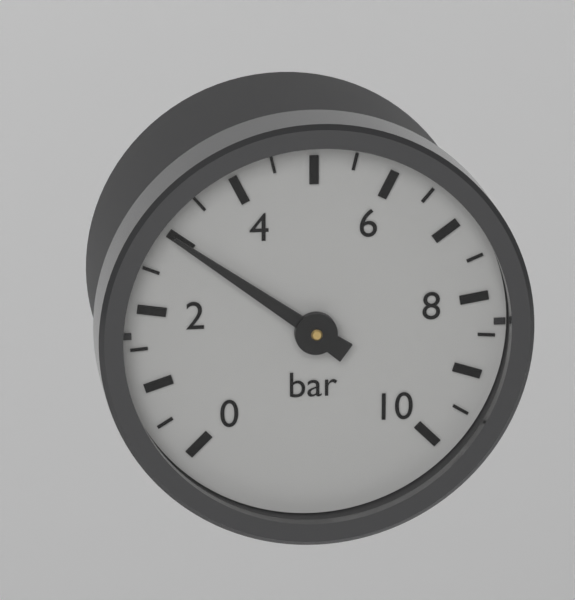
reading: 3.0 bar
